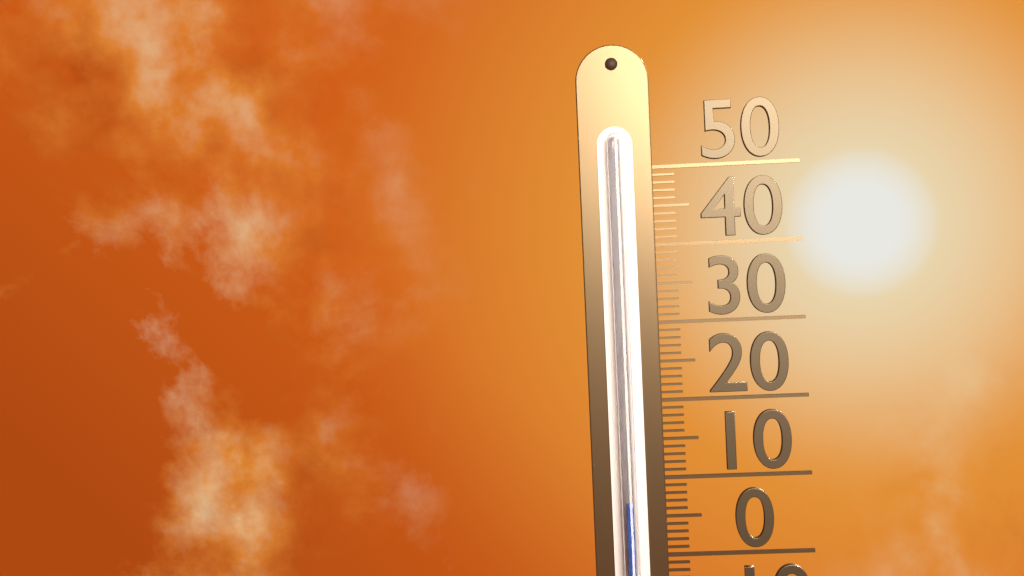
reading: 7 (no unit)
